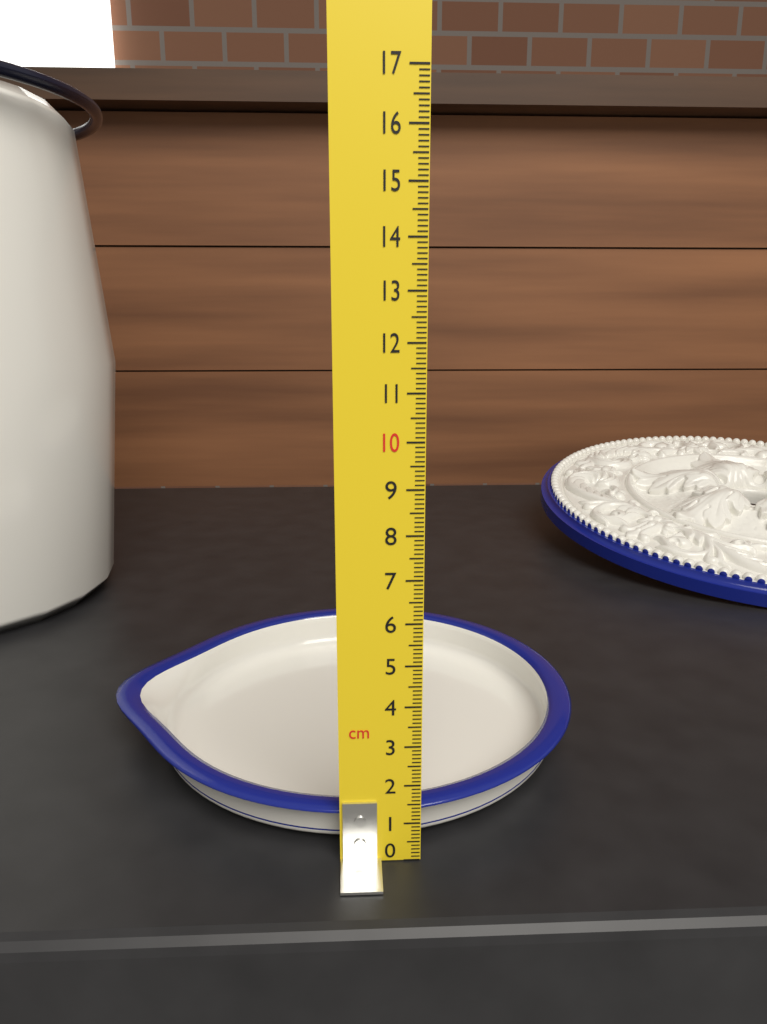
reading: 1.3 cm
